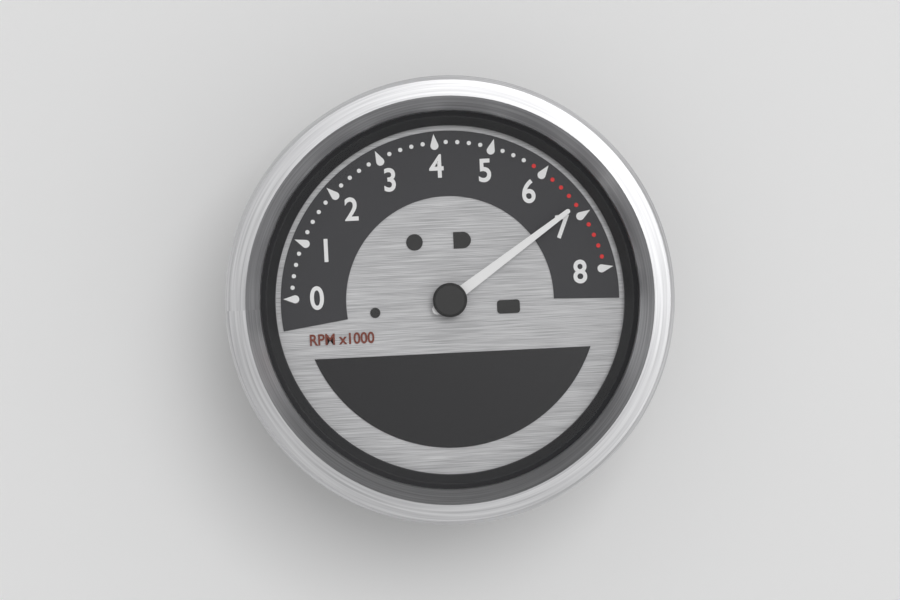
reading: 6800 RPM
